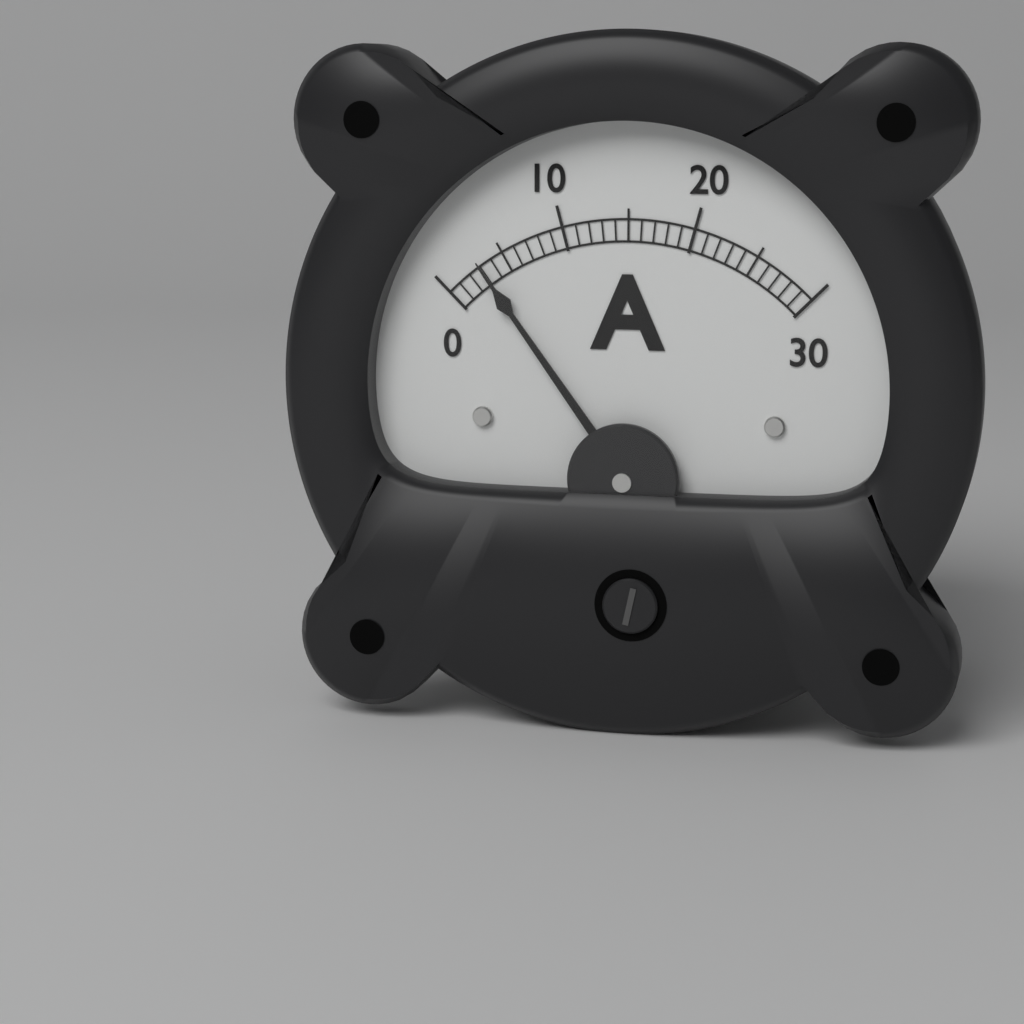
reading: 3 A
